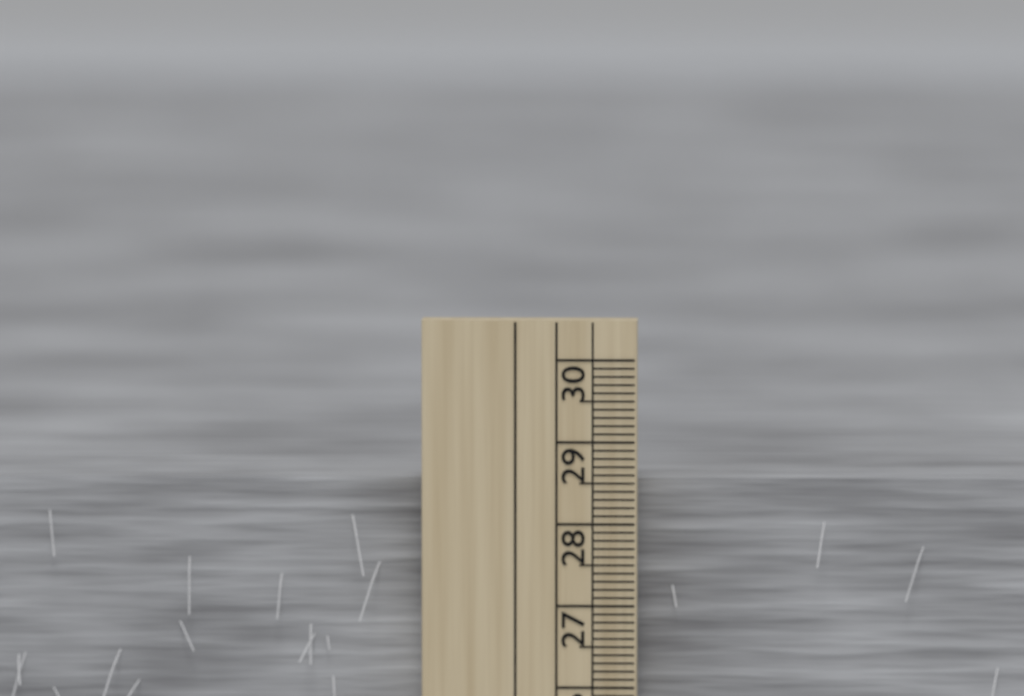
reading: 28.5 cm
